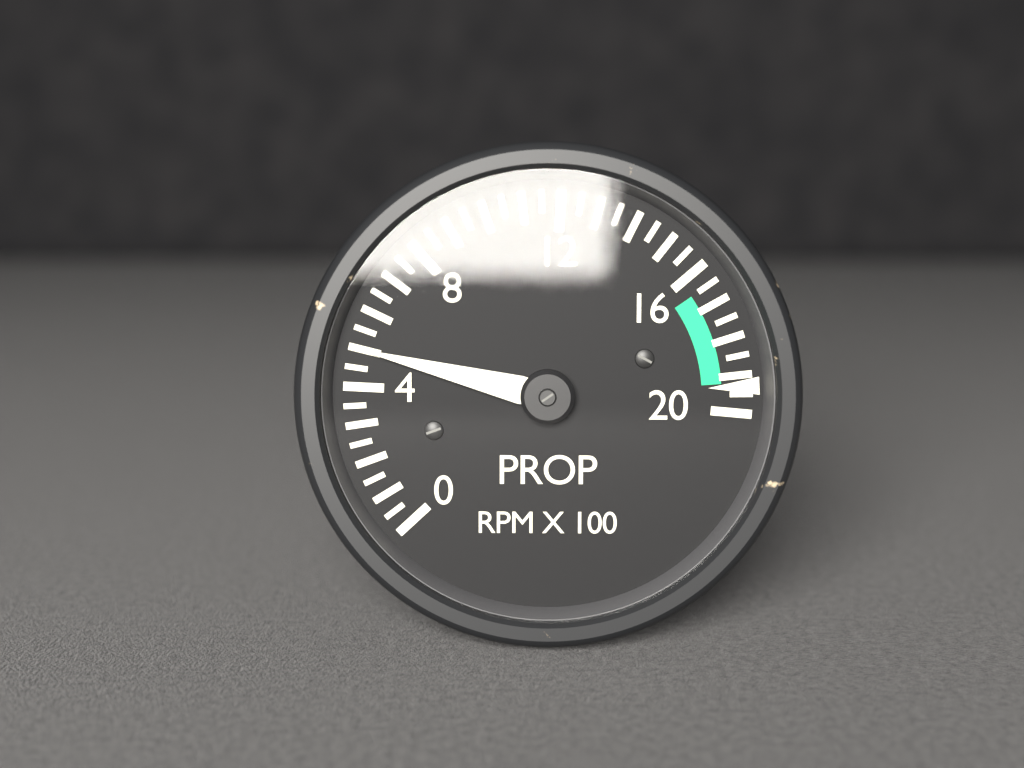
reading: 5.0 RPM X 100
